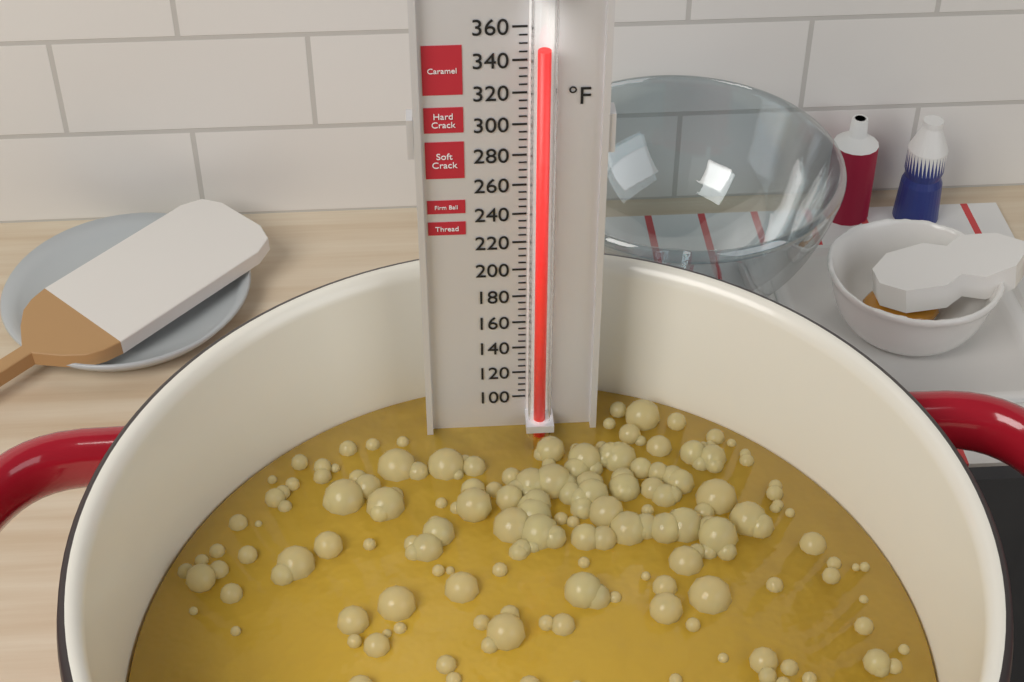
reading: 350 °F
